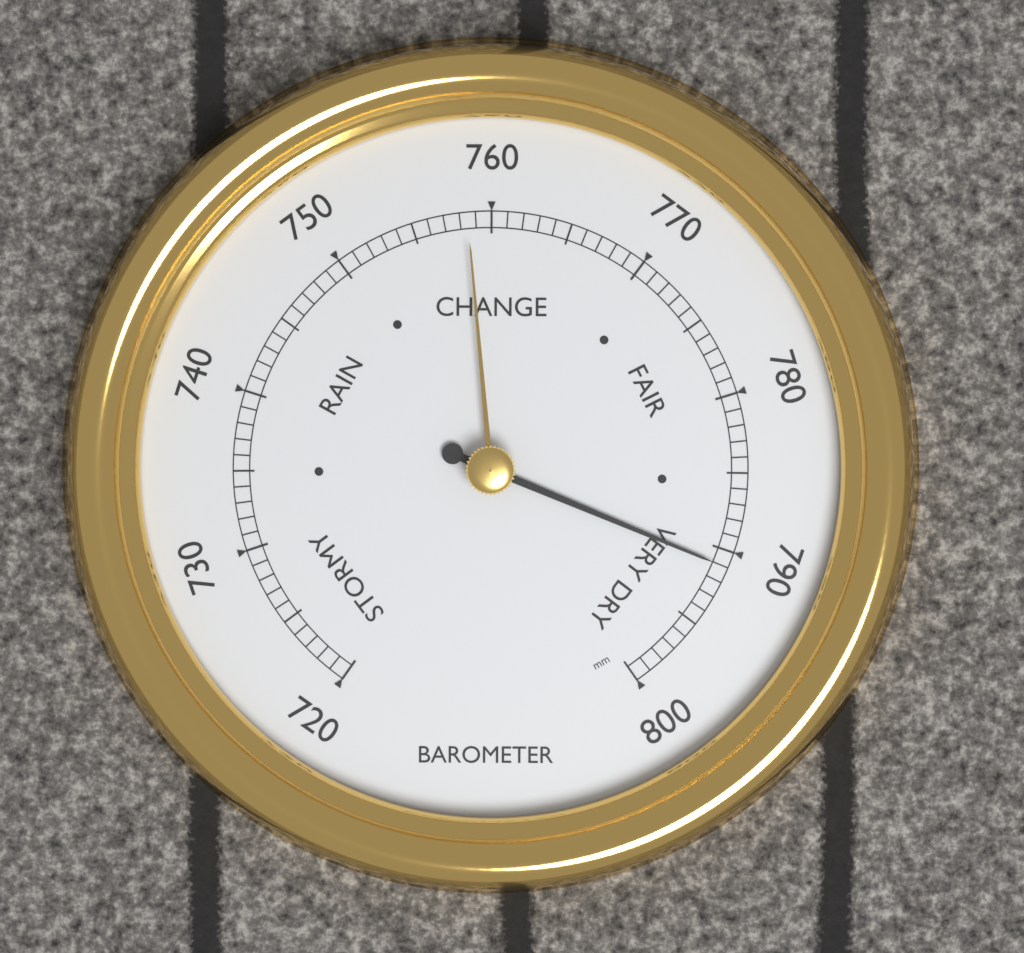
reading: 791 mm
